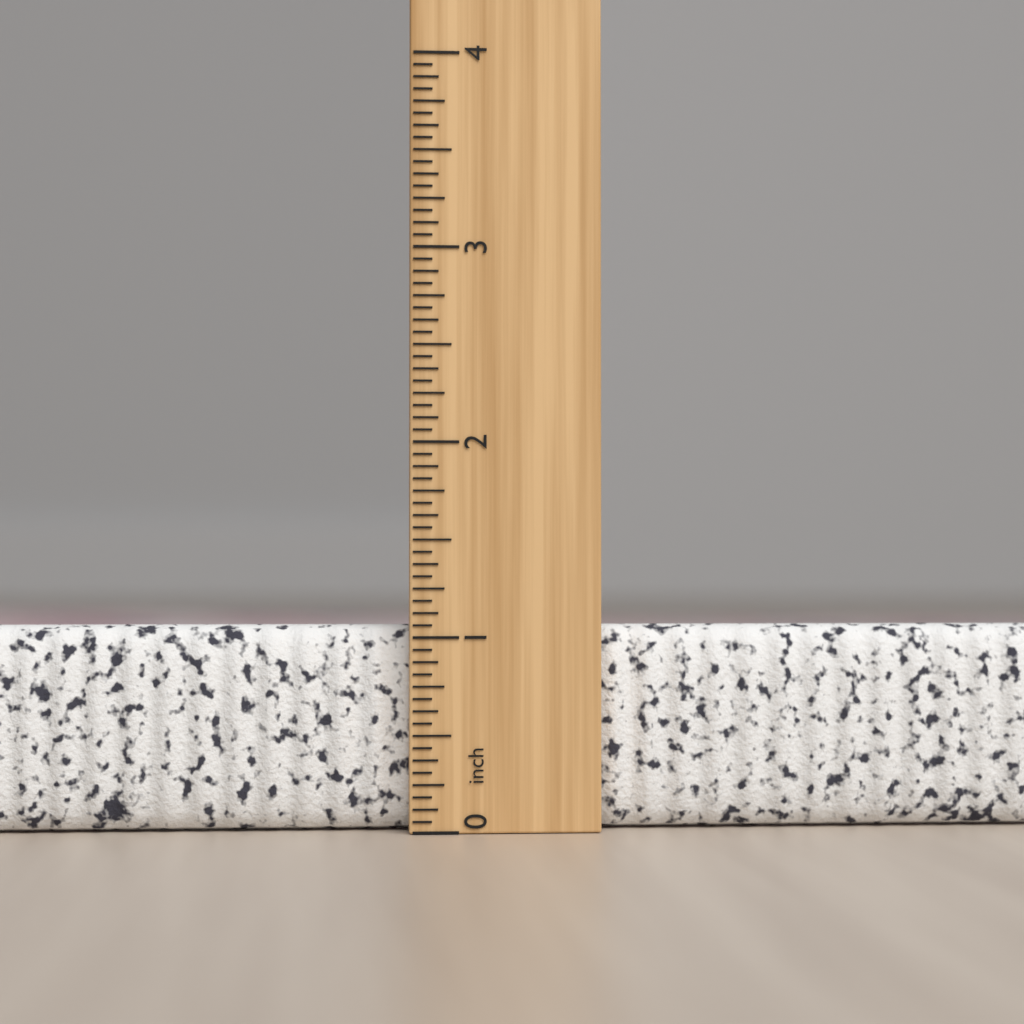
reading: 1.0625 inch
